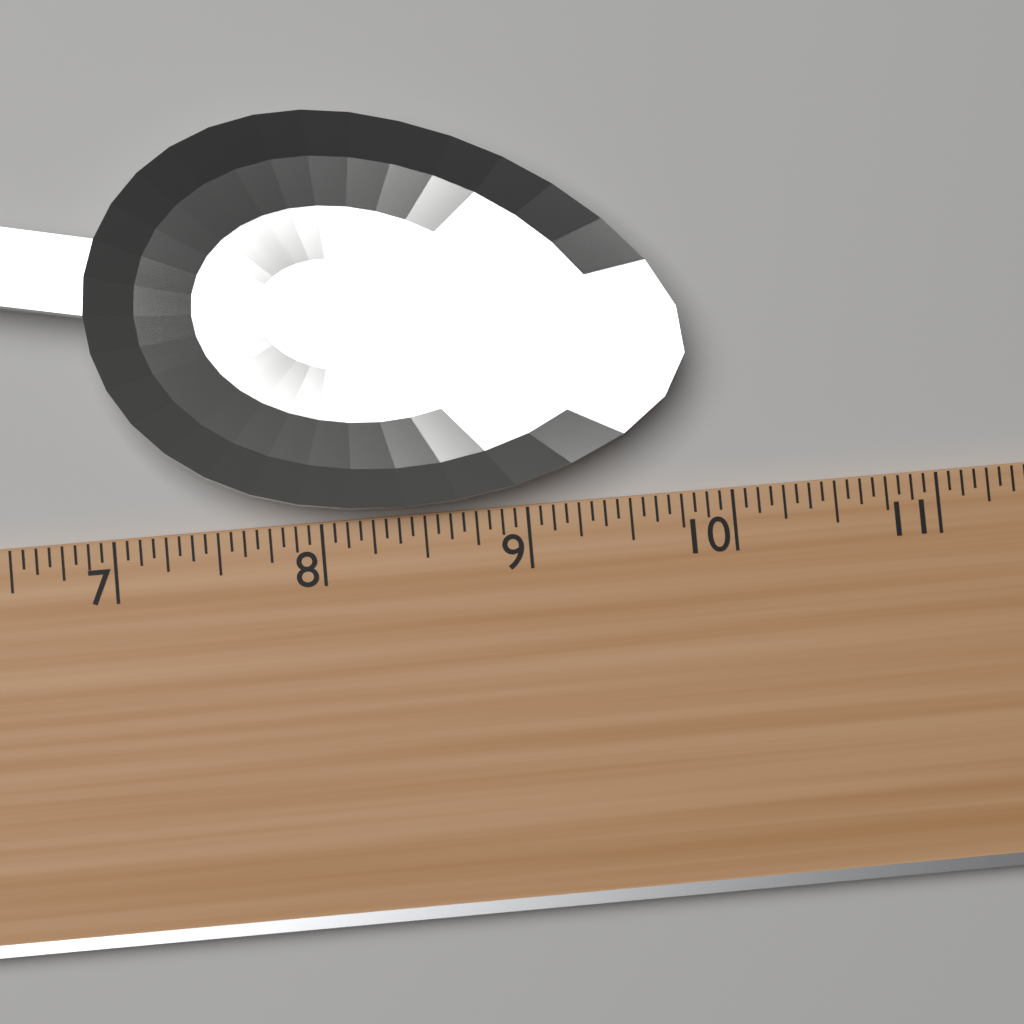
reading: 9.8125 (no unit)
